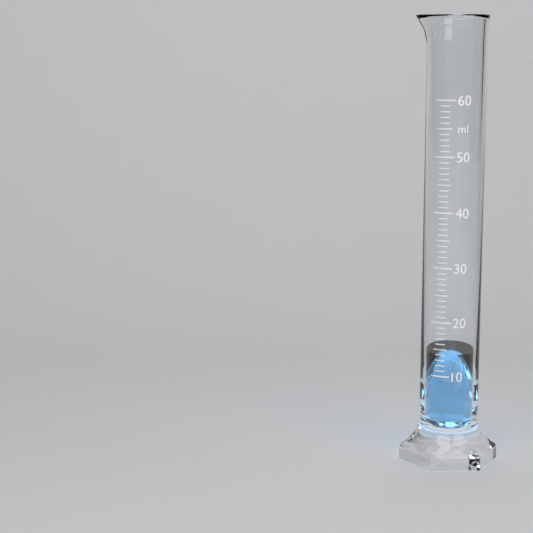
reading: 14 ml
